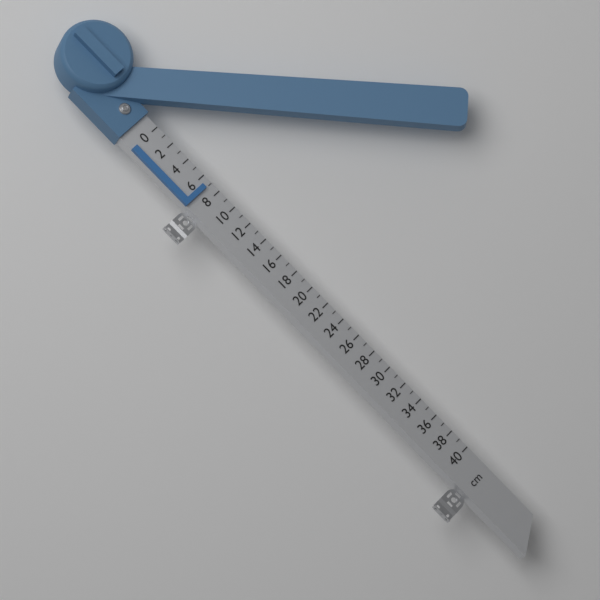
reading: 7 cm
